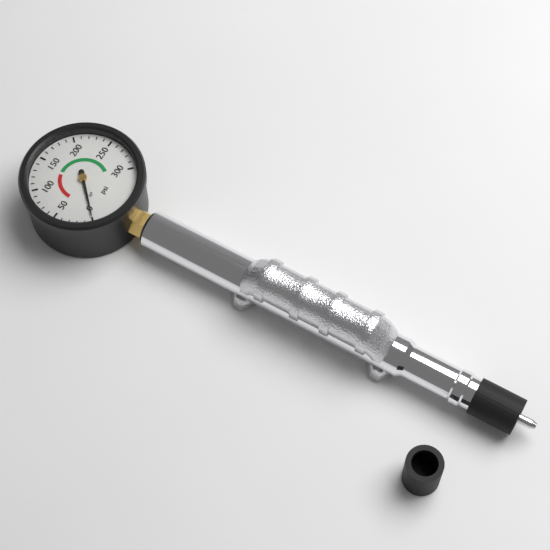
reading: 0 psi
